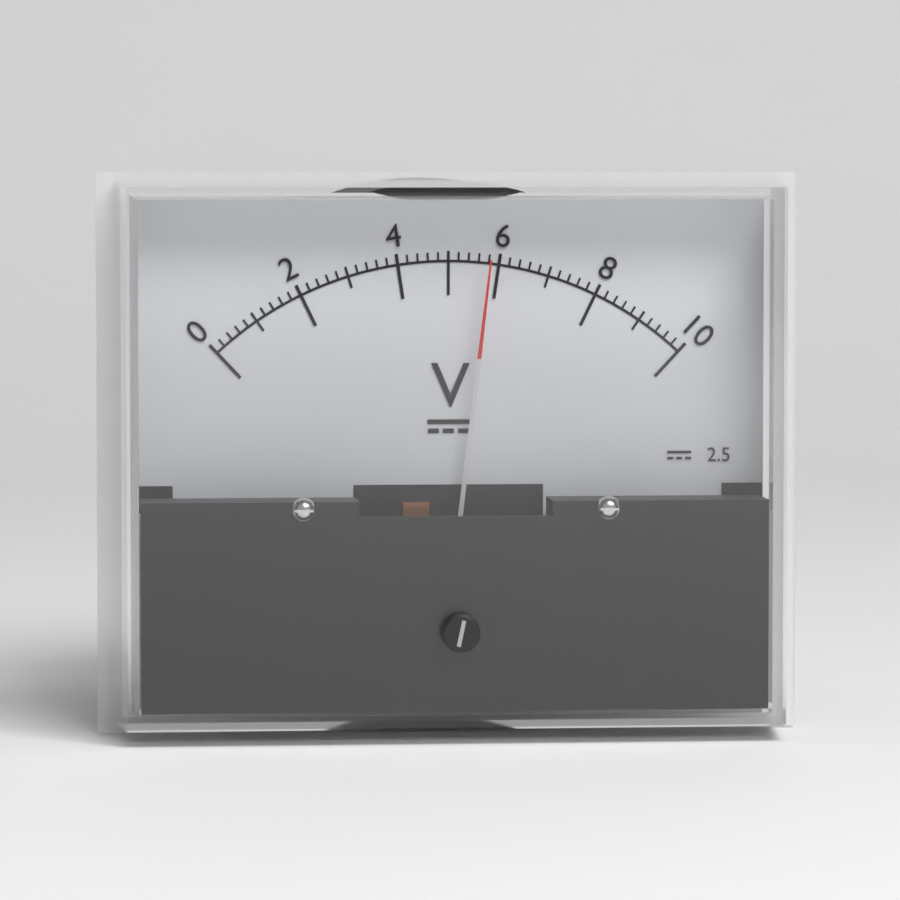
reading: 5.8 V
